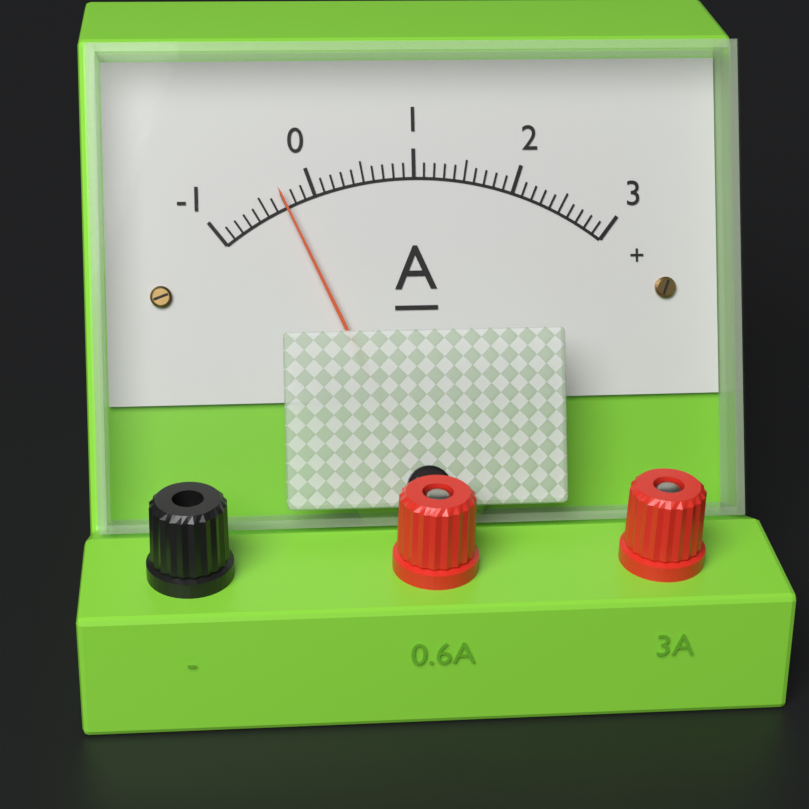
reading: -0.3 A
